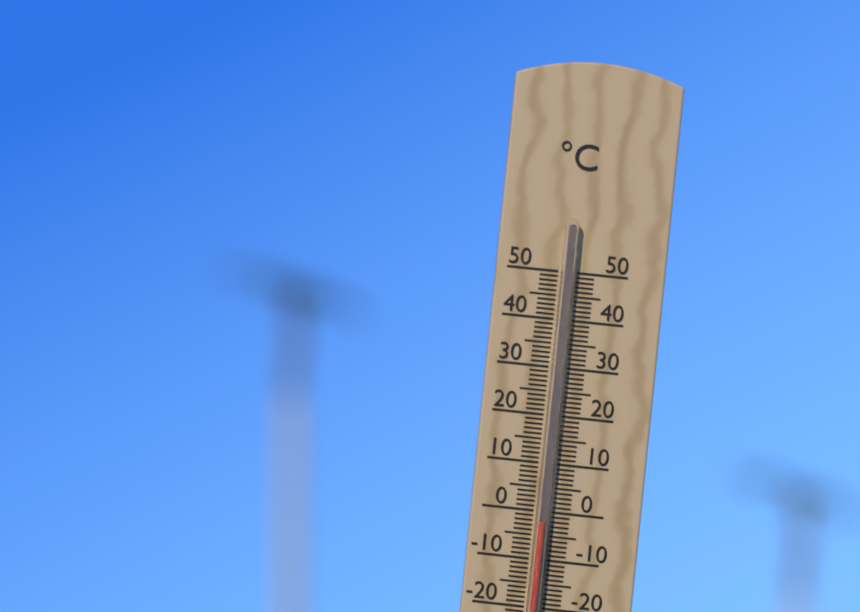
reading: -2 °C
